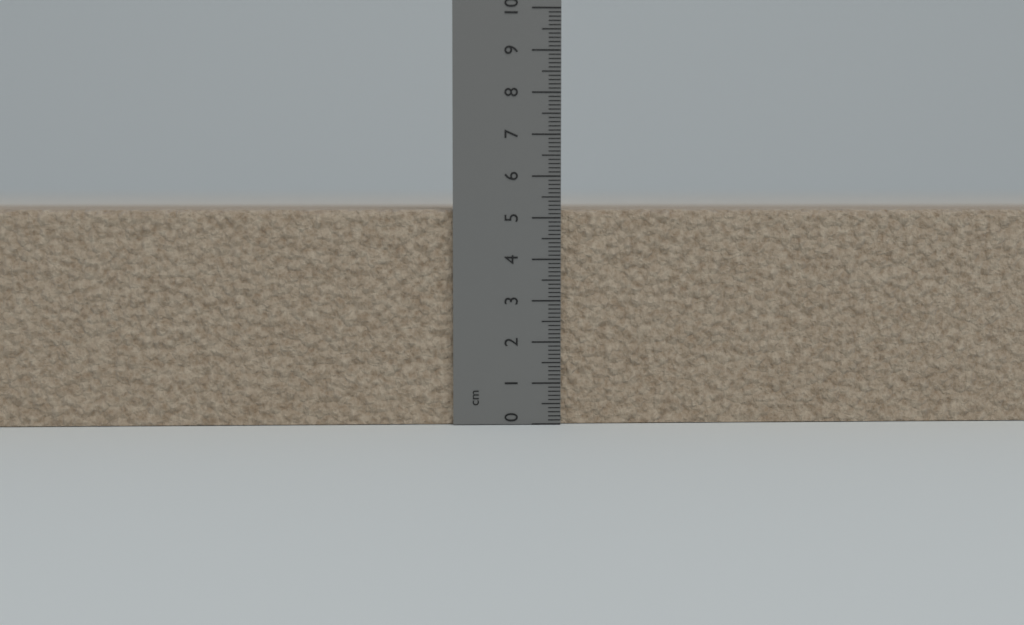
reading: 5.2 cm
